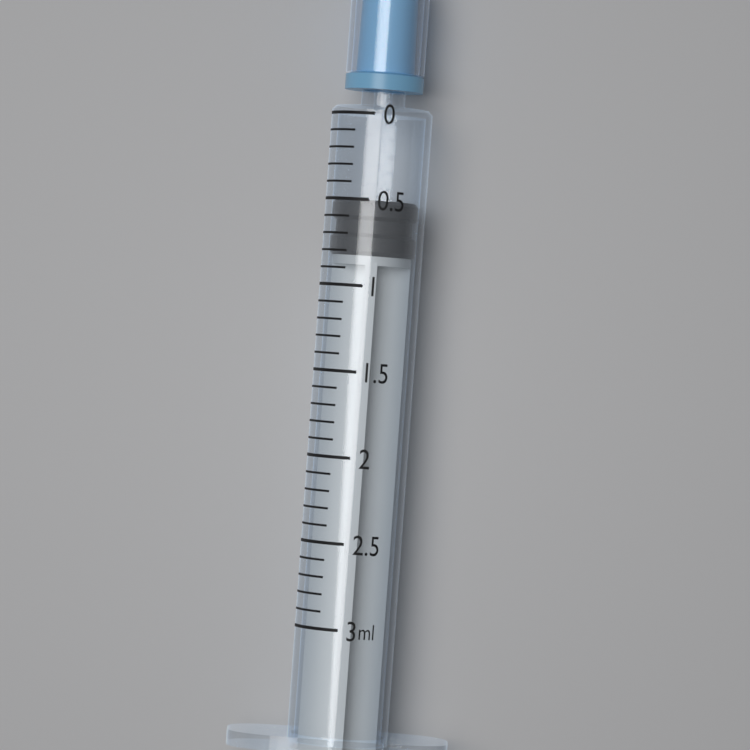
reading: 0.5 ml
